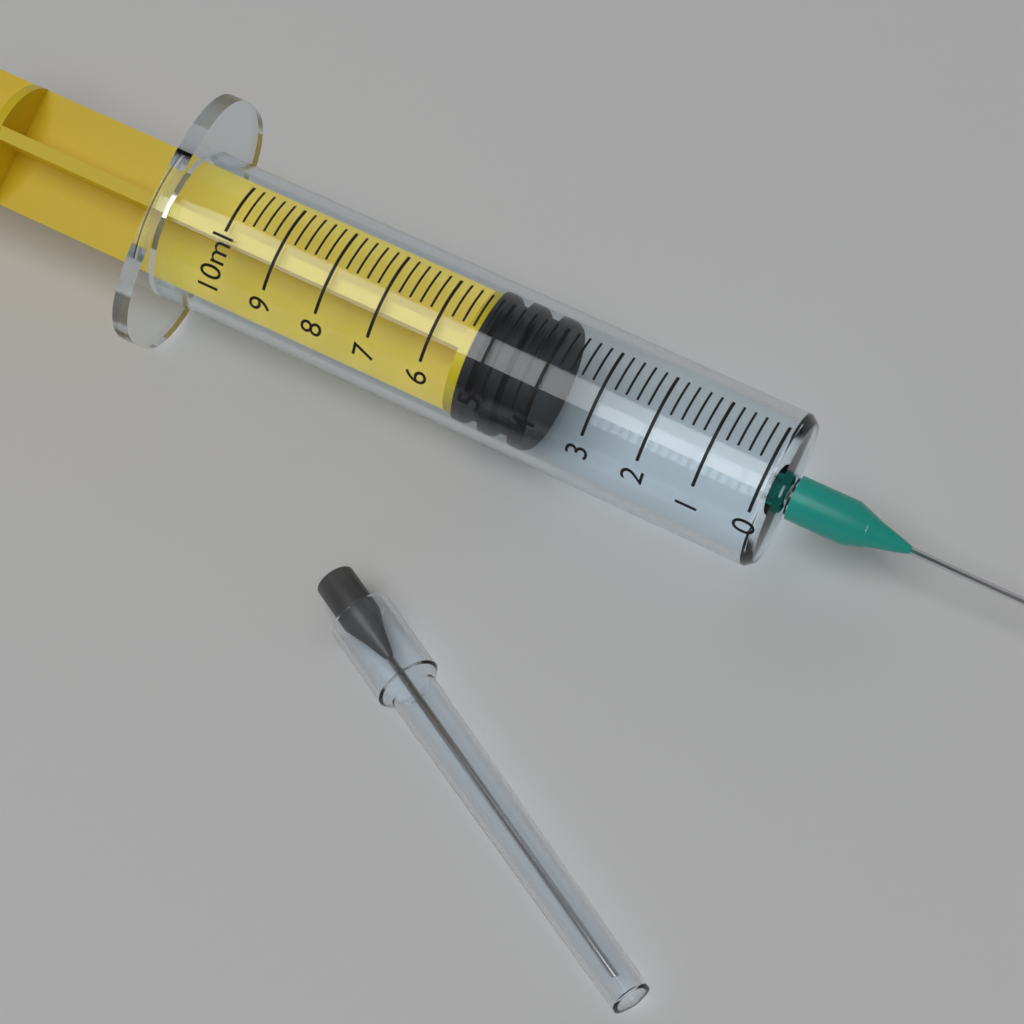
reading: 4.0 ml
